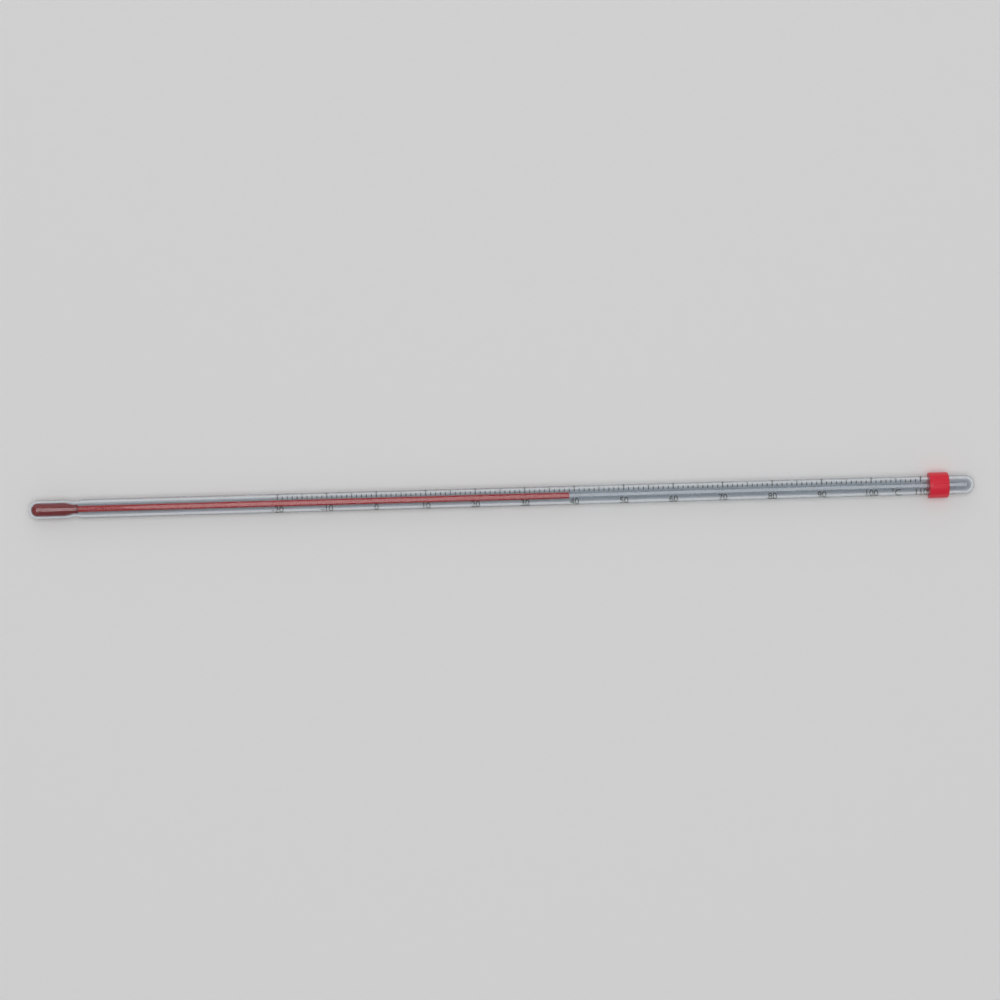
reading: 39 °C
